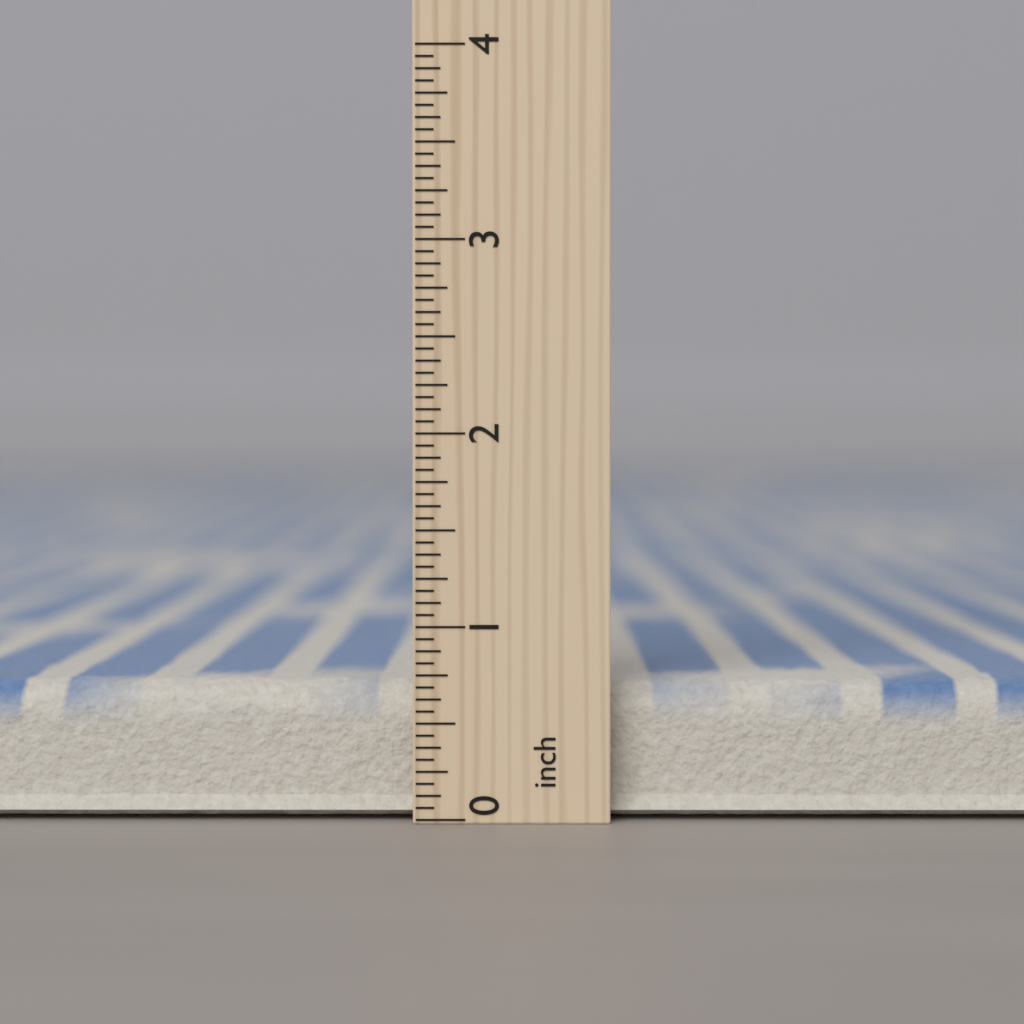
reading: 0.7500 inch
